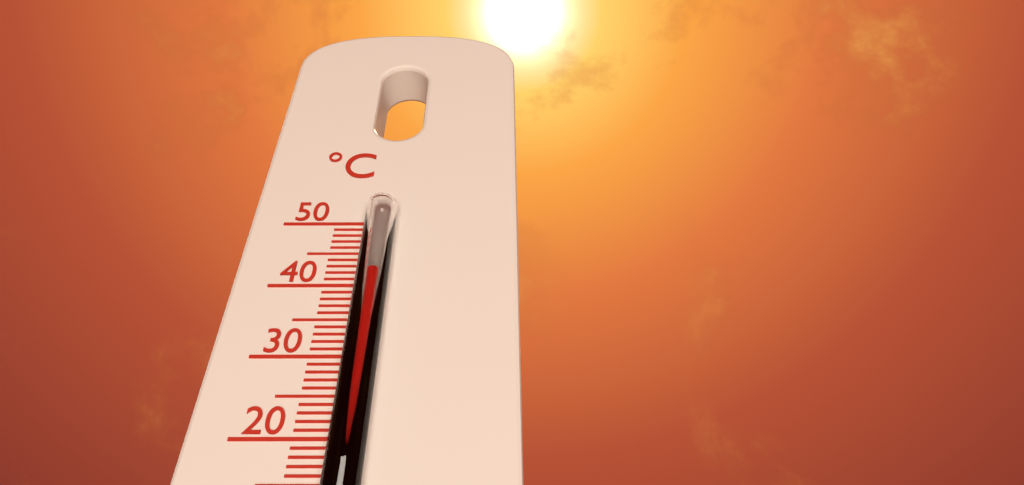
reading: 41 °C
